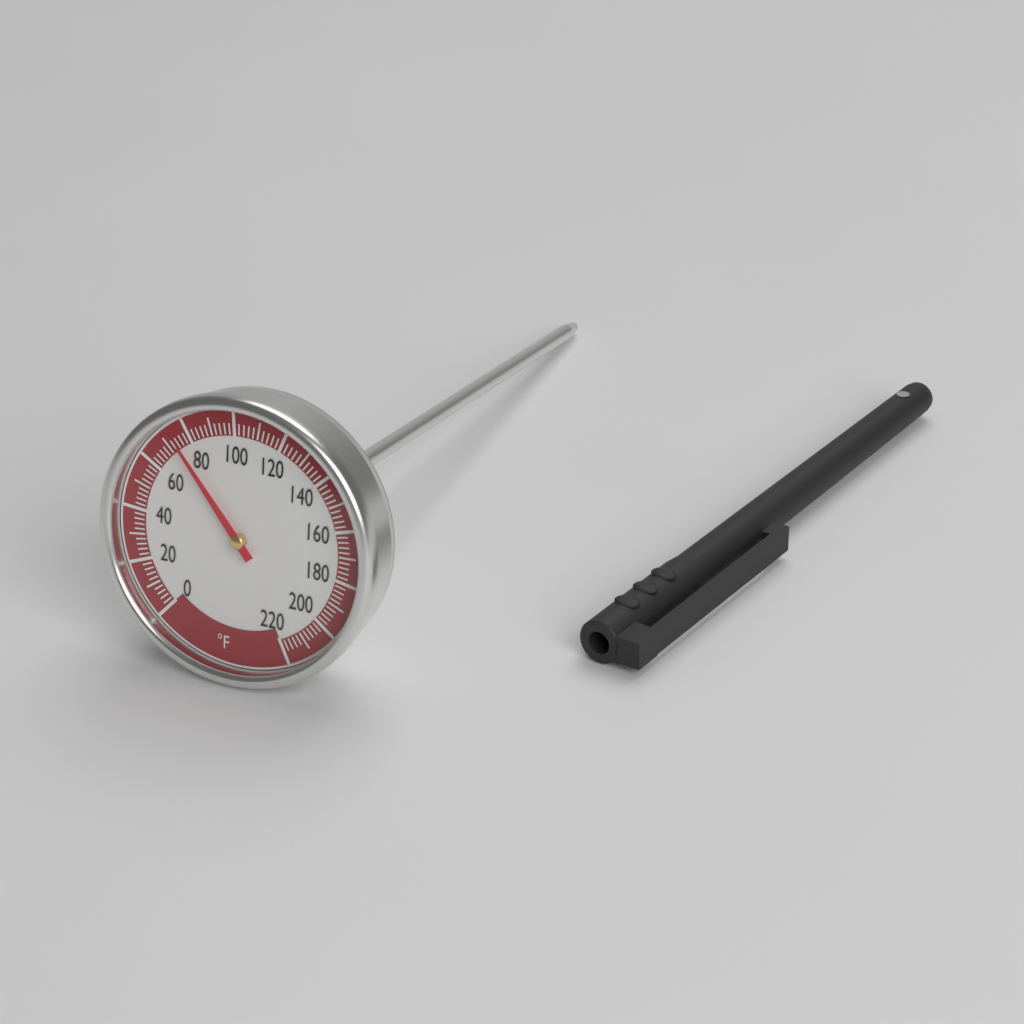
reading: 74 °F
